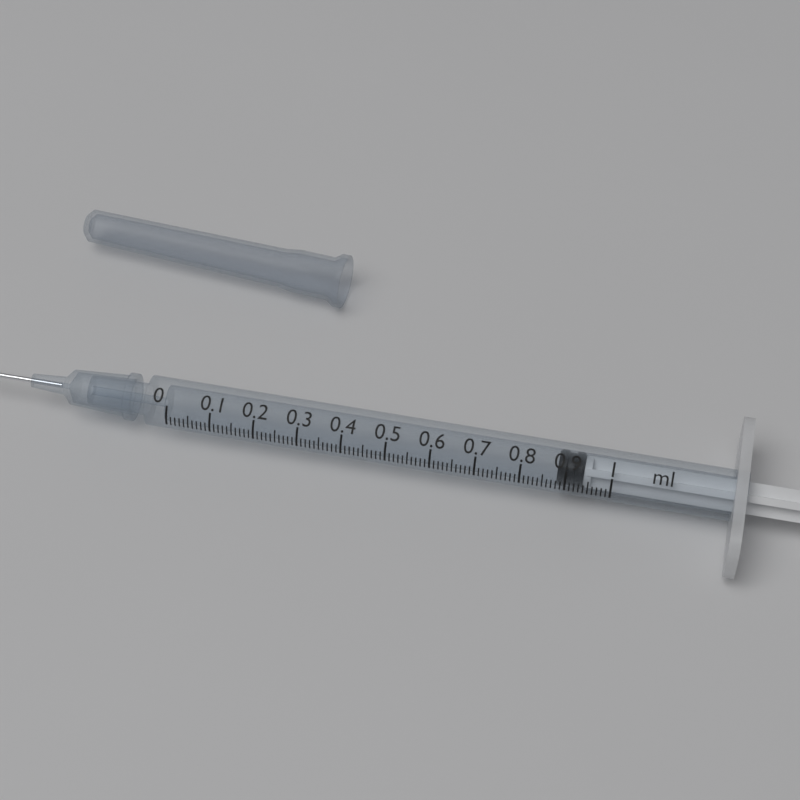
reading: 0.88 ml
